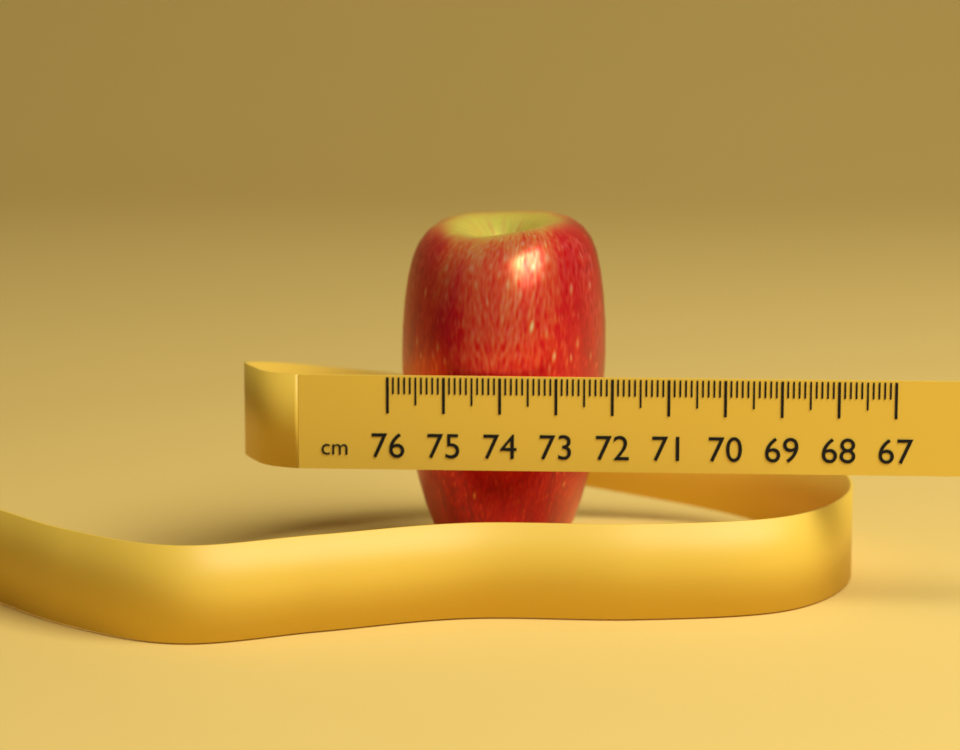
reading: 72.2 cm
